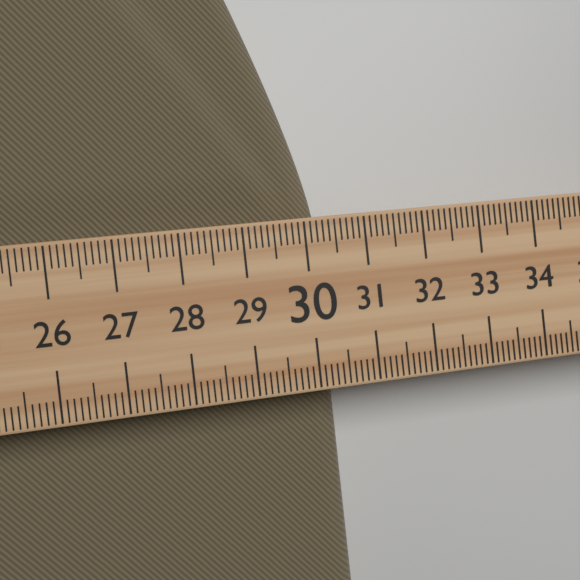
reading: 30.4 (no unit)
